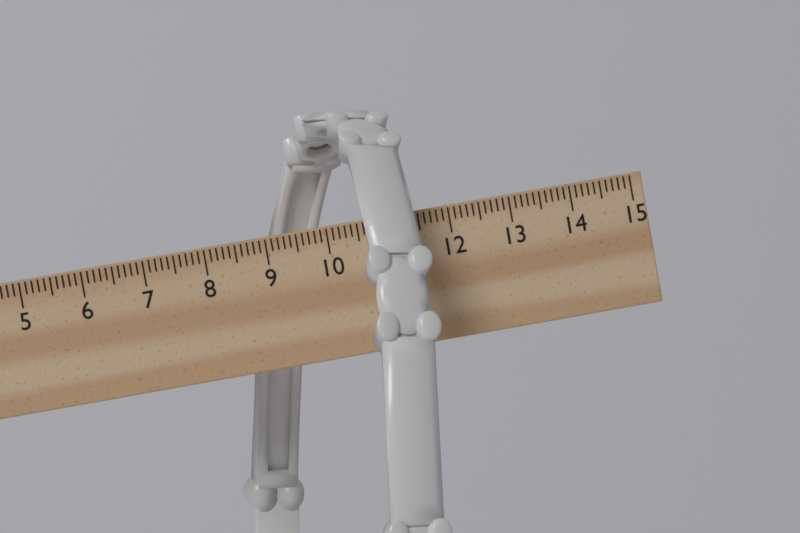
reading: 11.5 cm
